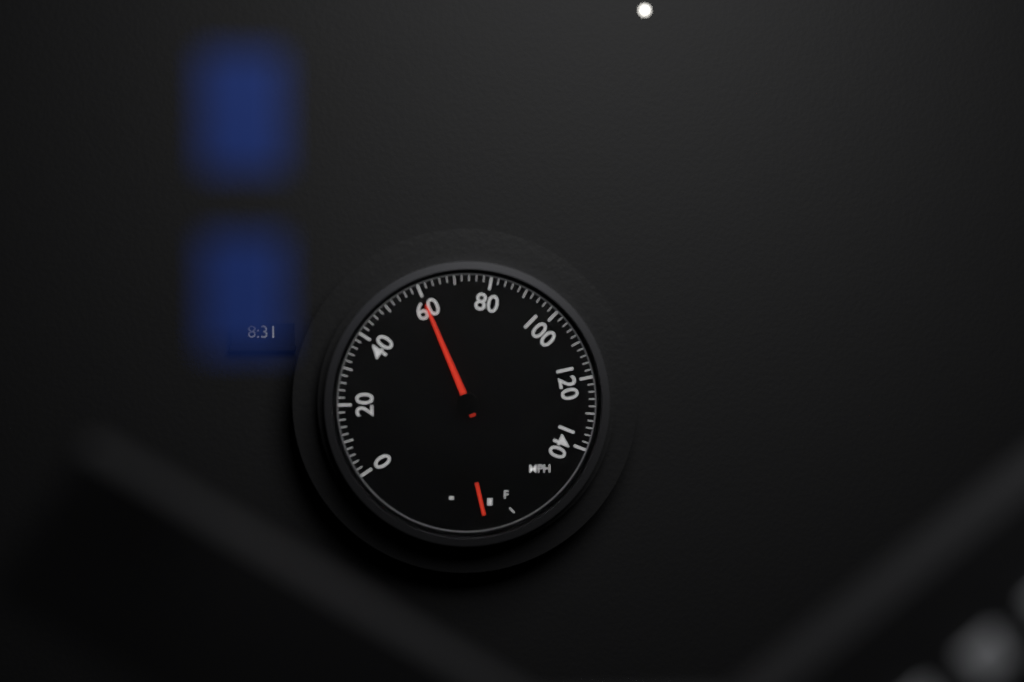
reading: 60 mph
